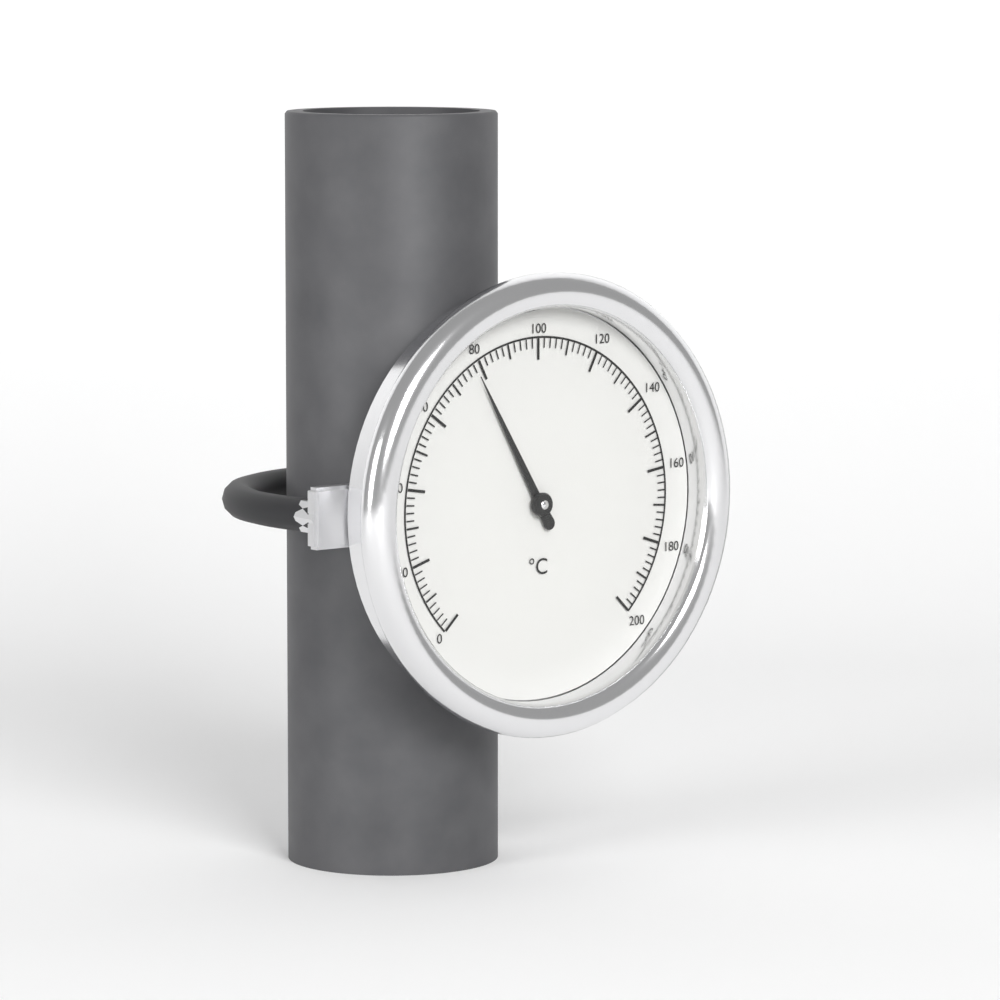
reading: 78 °C
